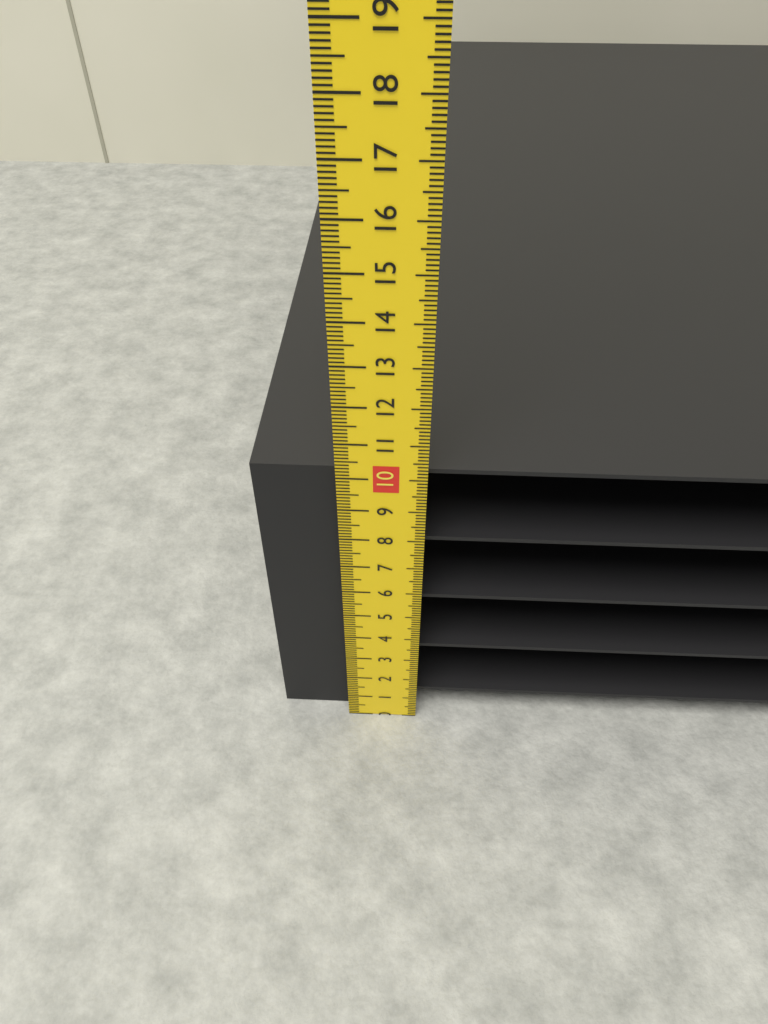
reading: 10.0 cm
